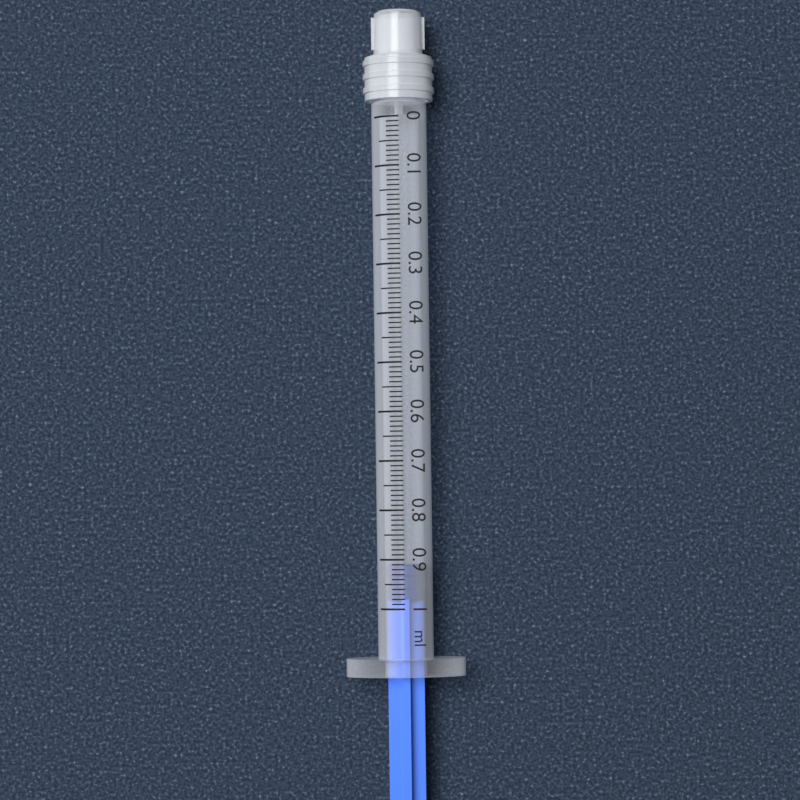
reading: 0.91 ml
